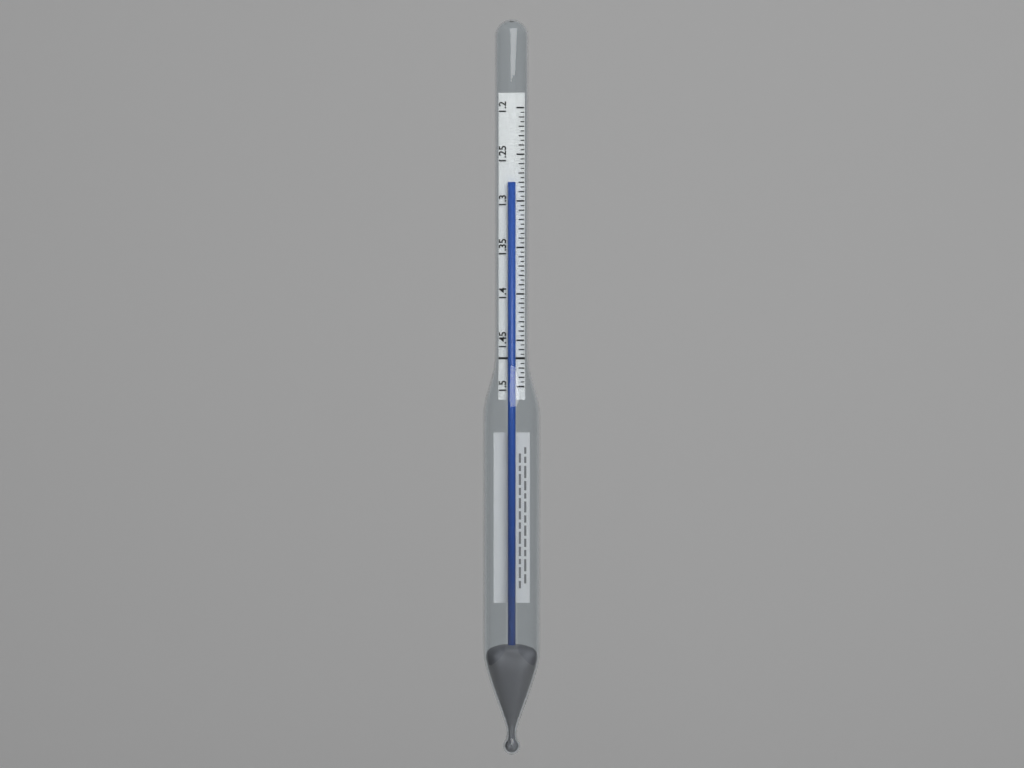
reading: 1.280 (no unit)
